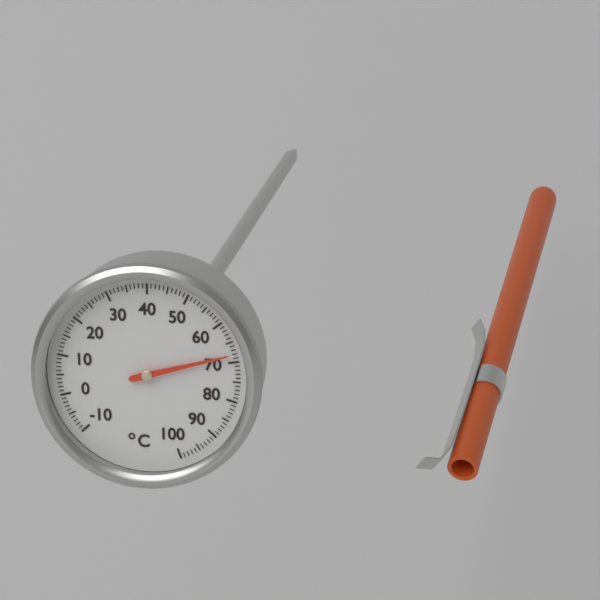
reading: 68 °C
